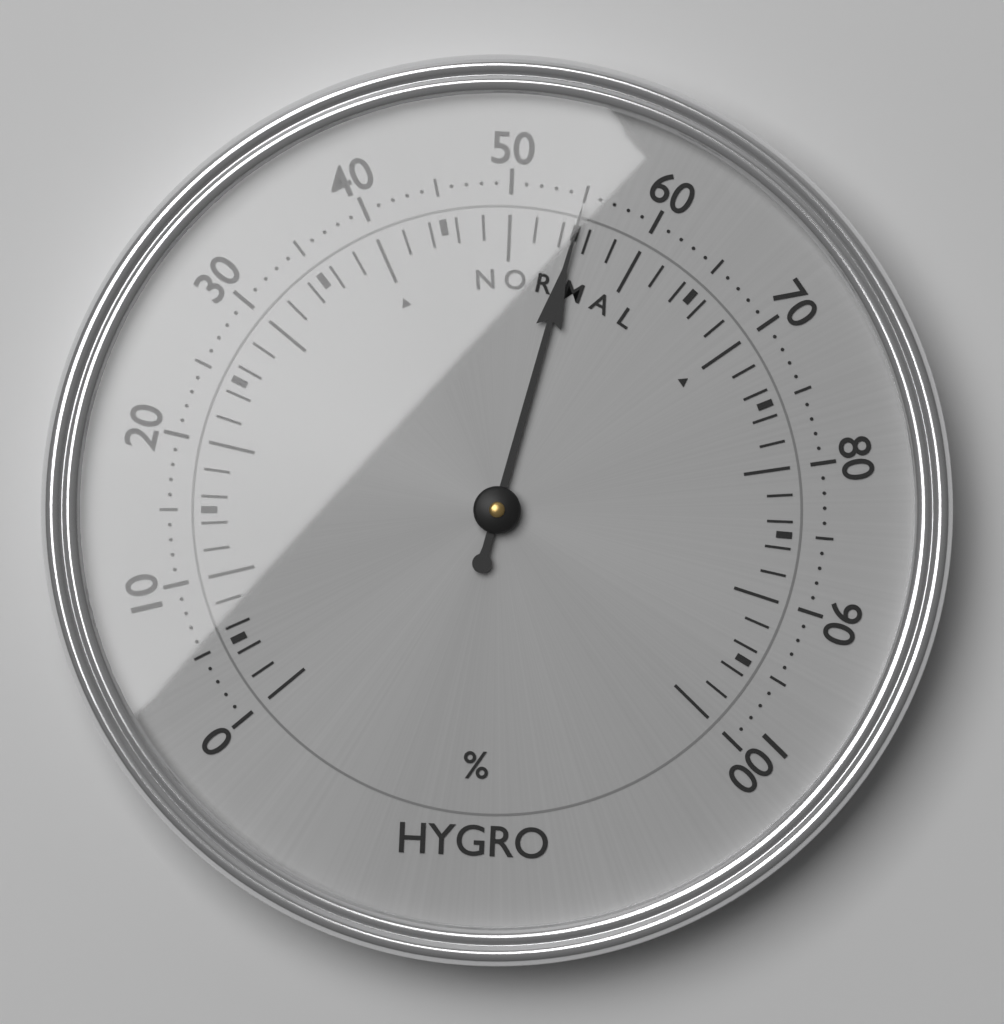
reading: 55 %
